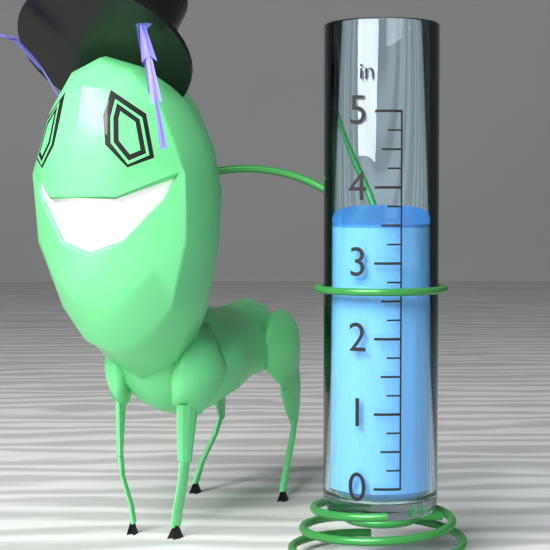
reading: 3.50 in
